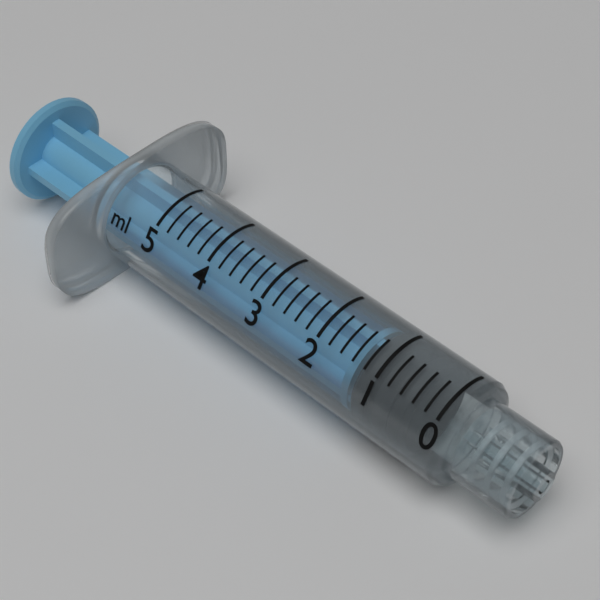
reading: 0.4 ml
